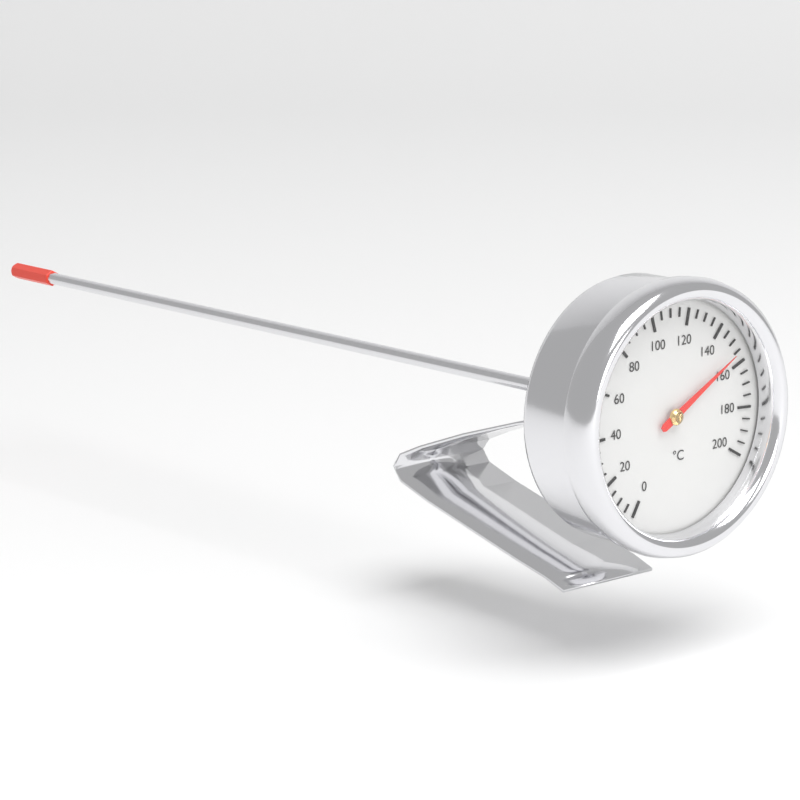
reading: 155 °C
